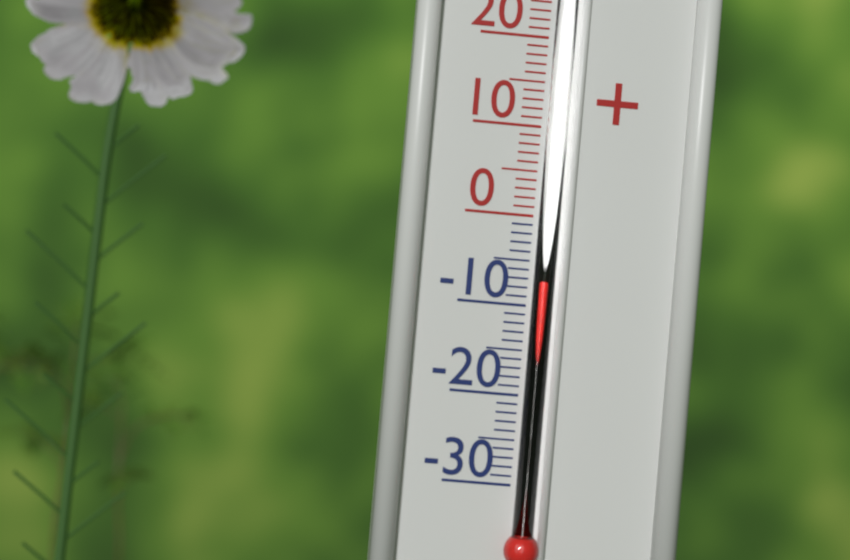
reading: -7 °C
